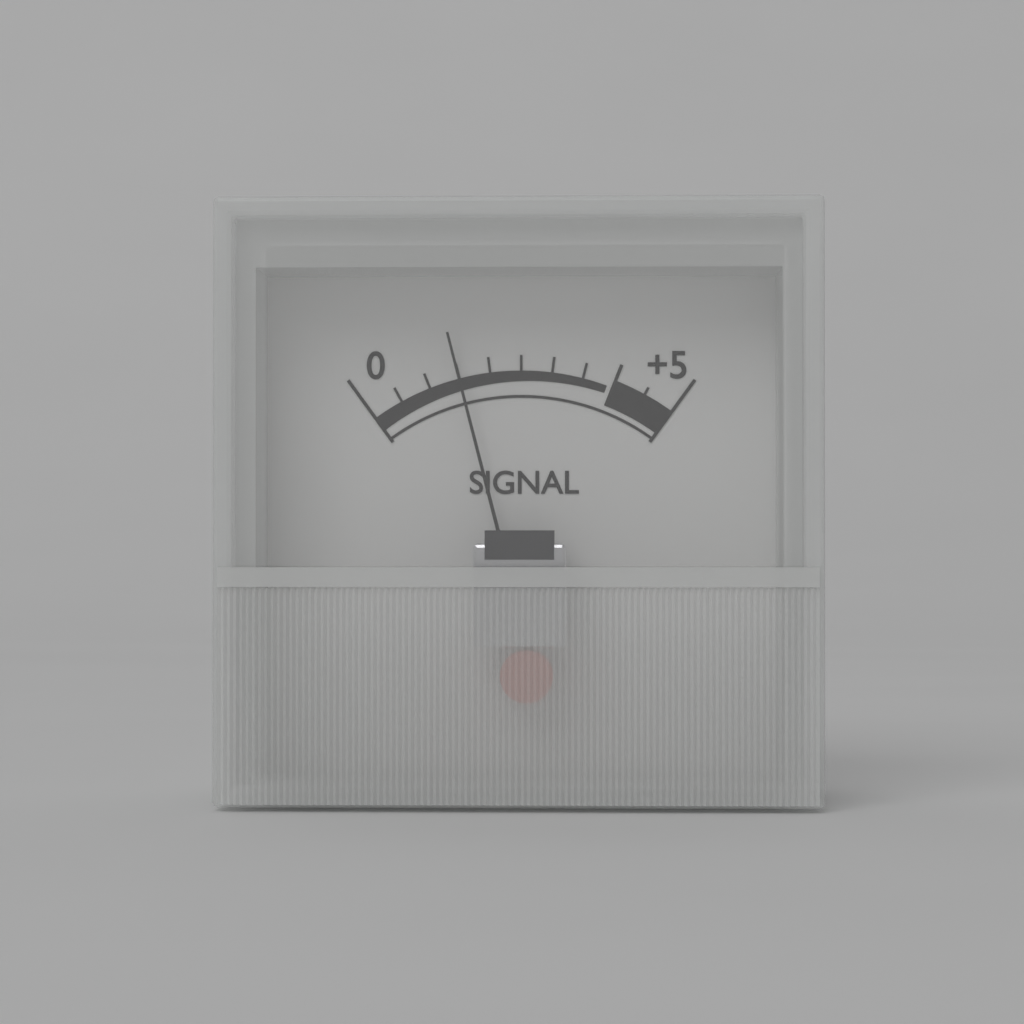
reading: 1.5 (no unit)
